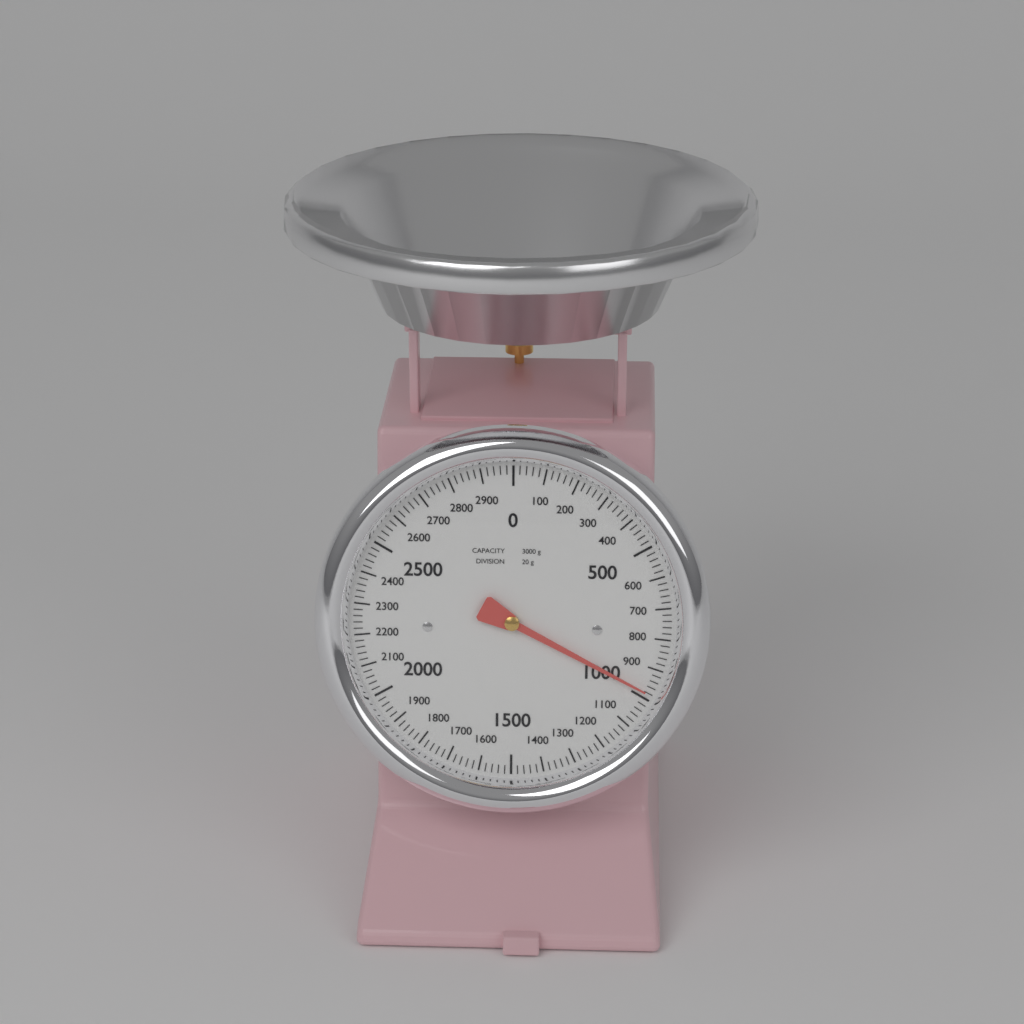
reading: 980 g
